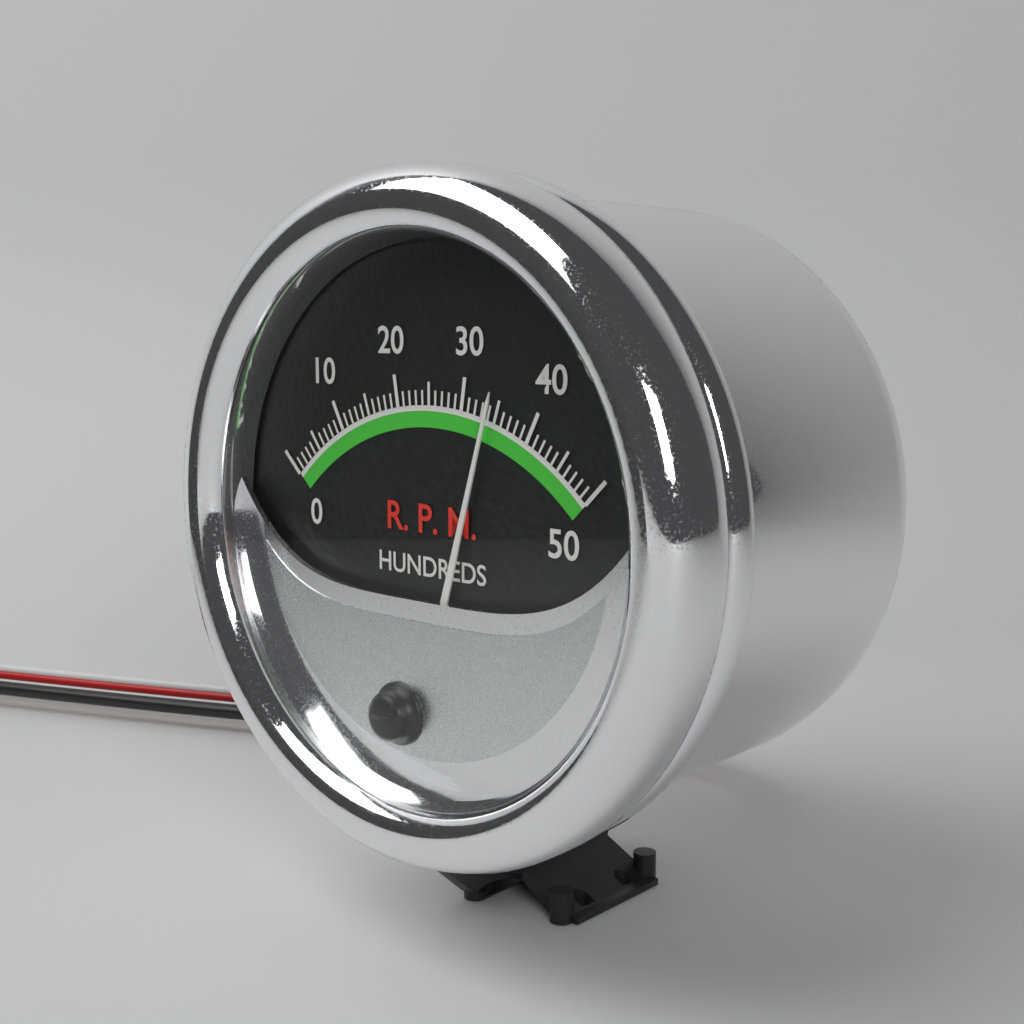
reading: 34 RPM x100
